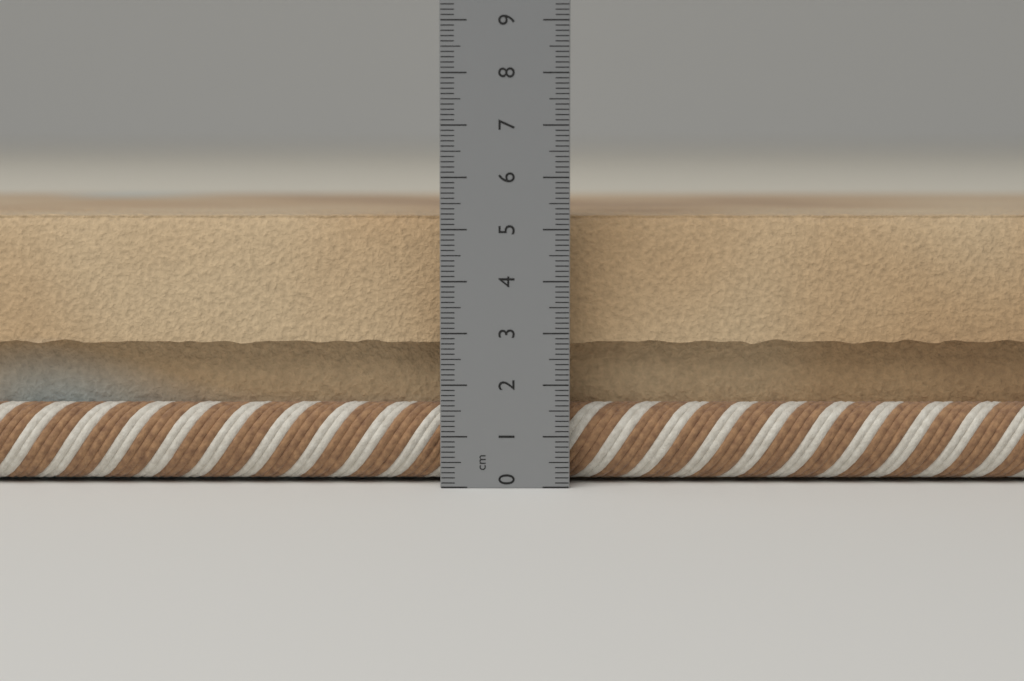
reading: 5.3 cm
